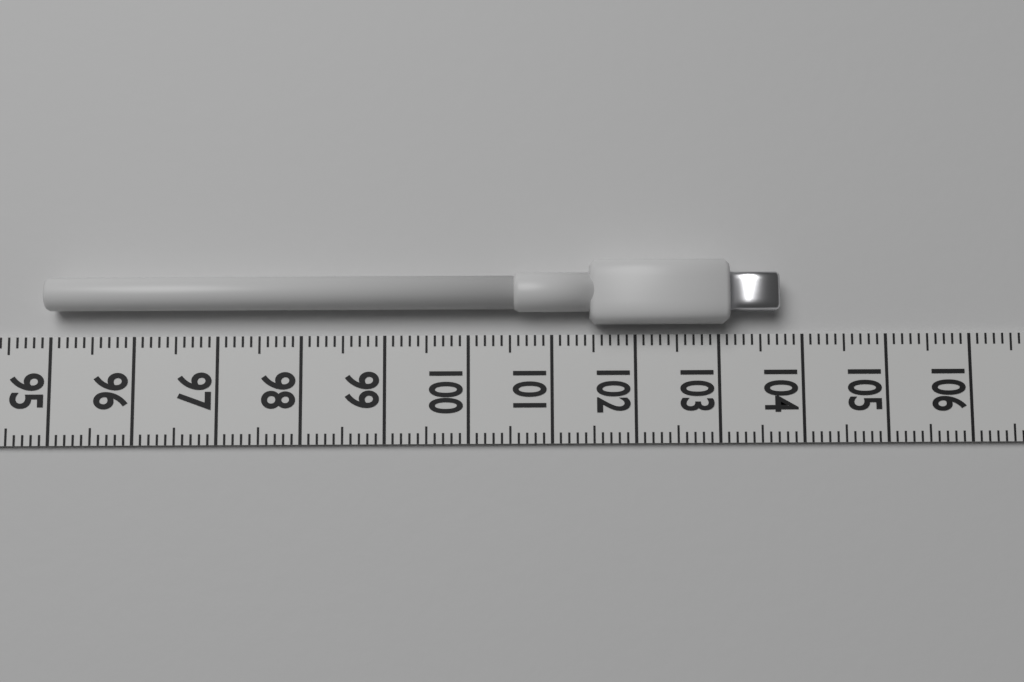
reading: 103.7 (no unit)
